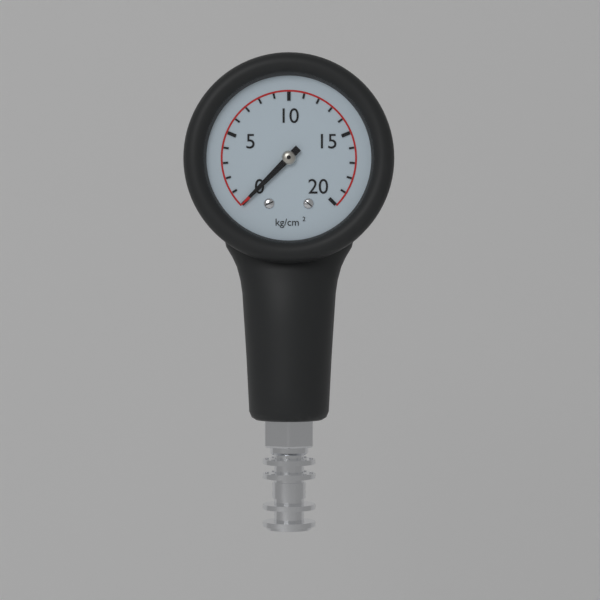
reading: 0 kg/cm²
